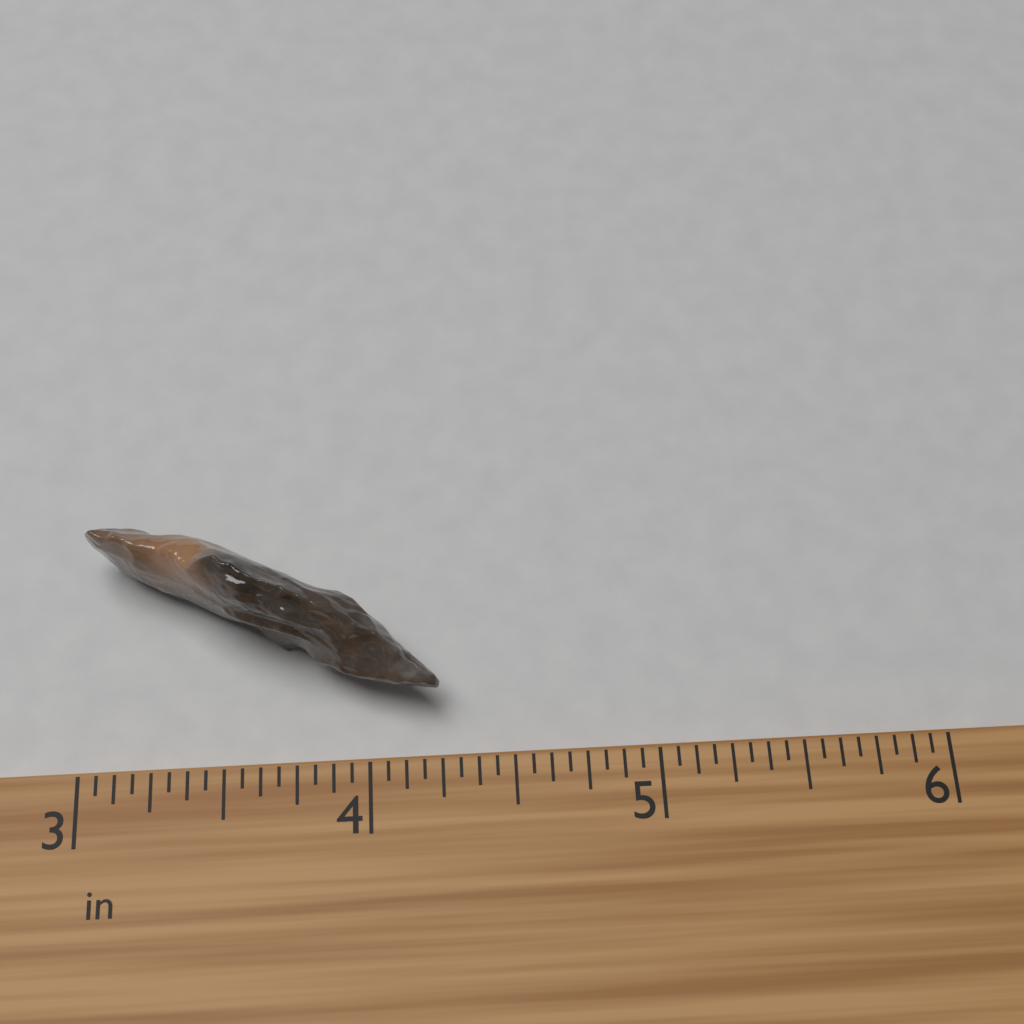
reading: 4.2500 in
